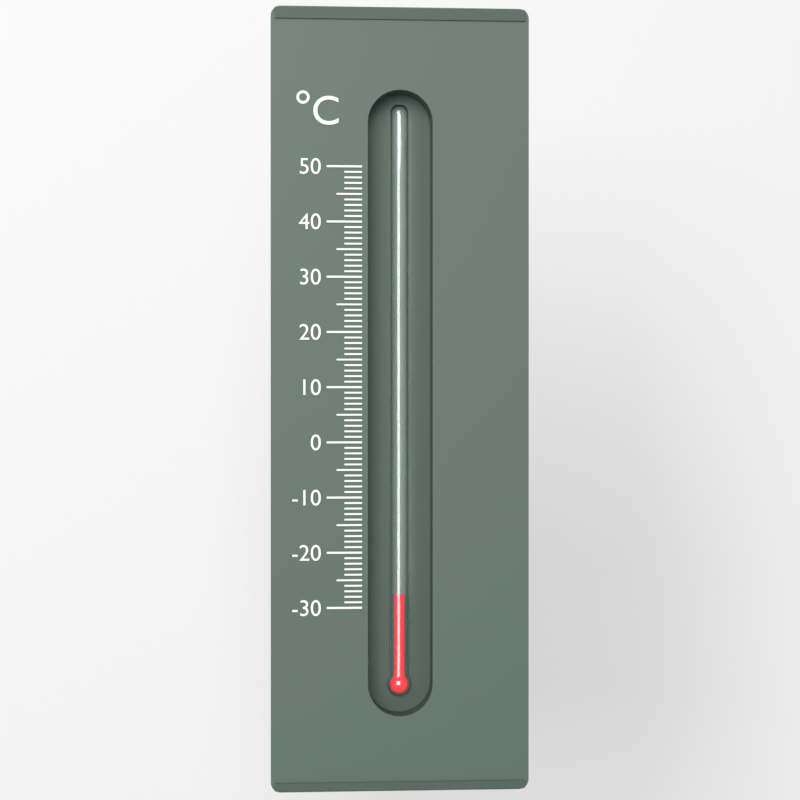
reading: -28 °C
